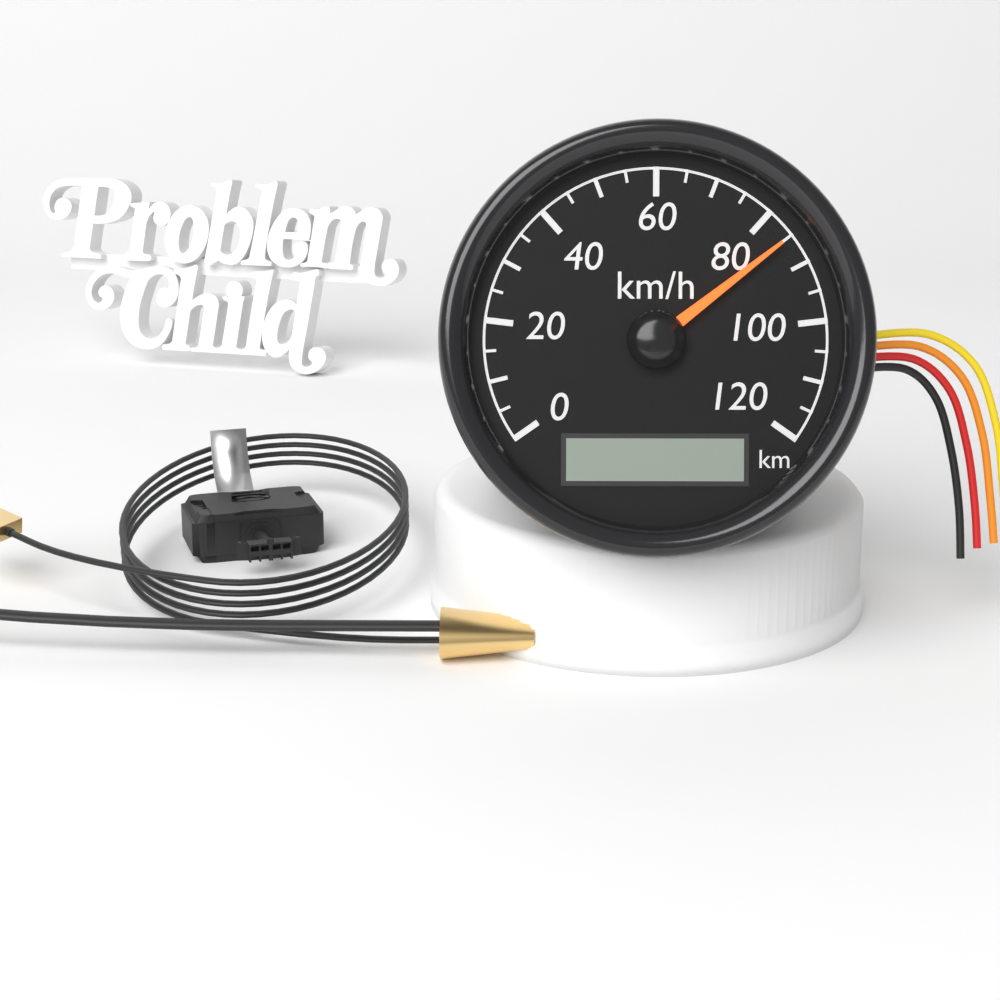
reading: 85 km/h
